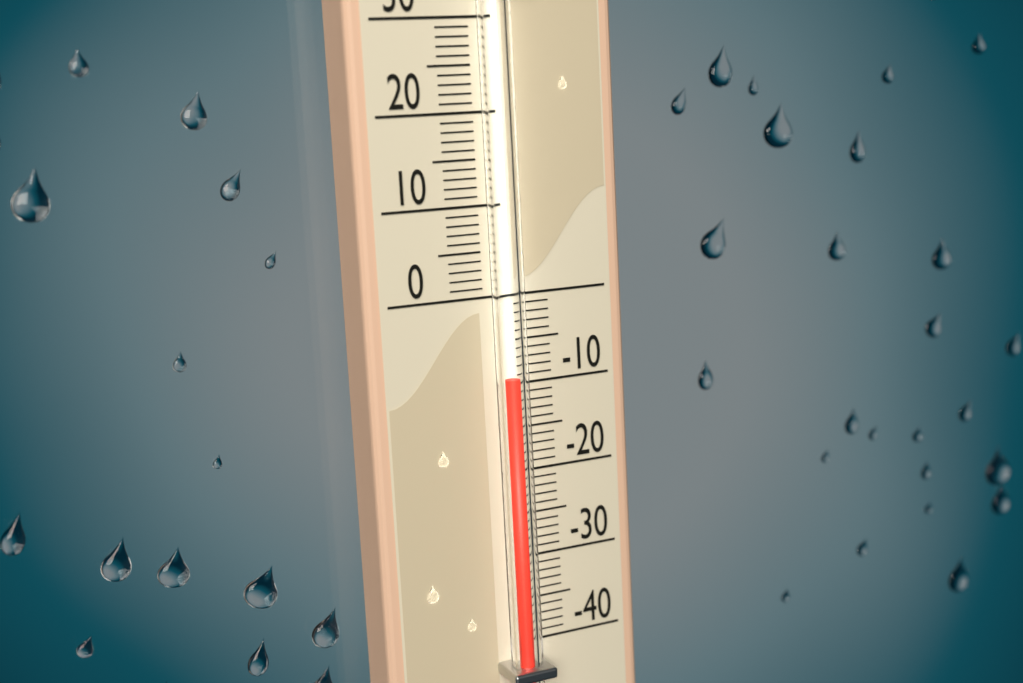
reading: -9 (no unit)
